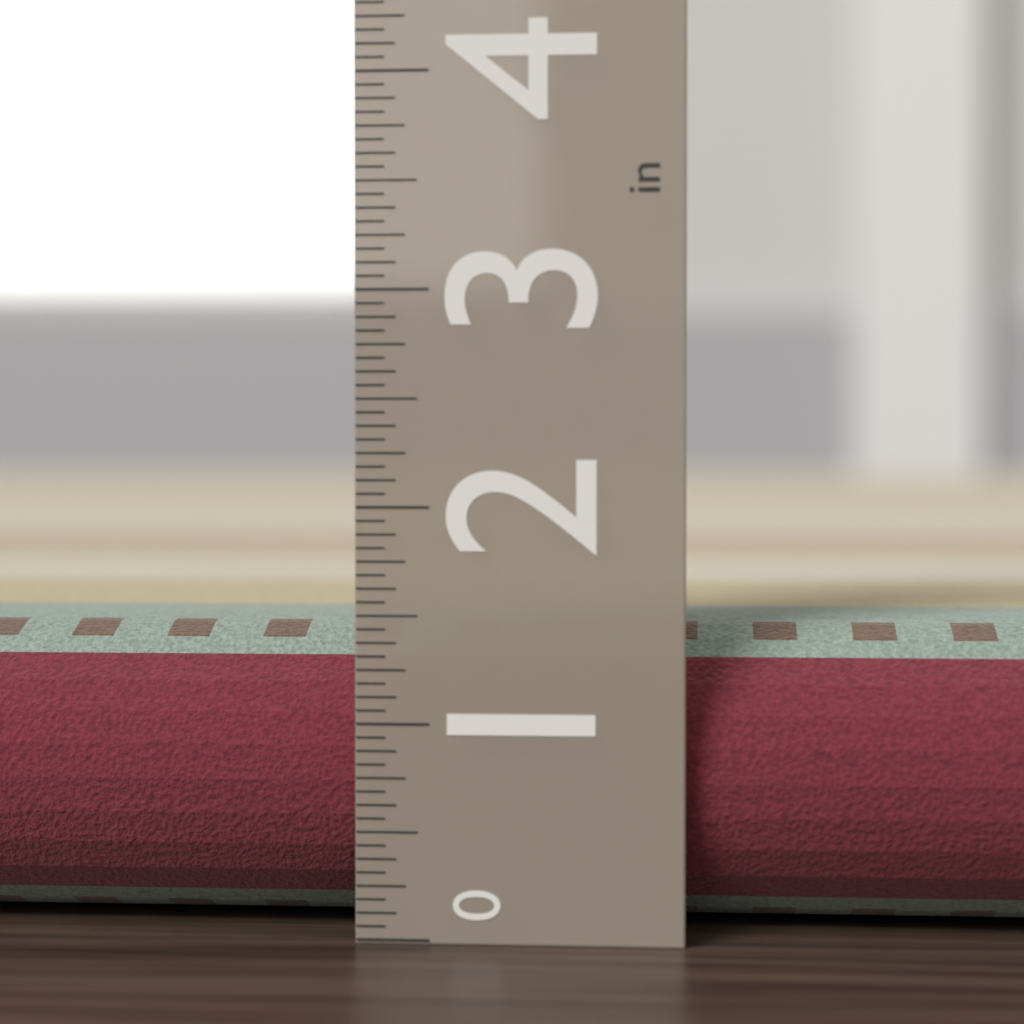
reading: 1.4375 in
